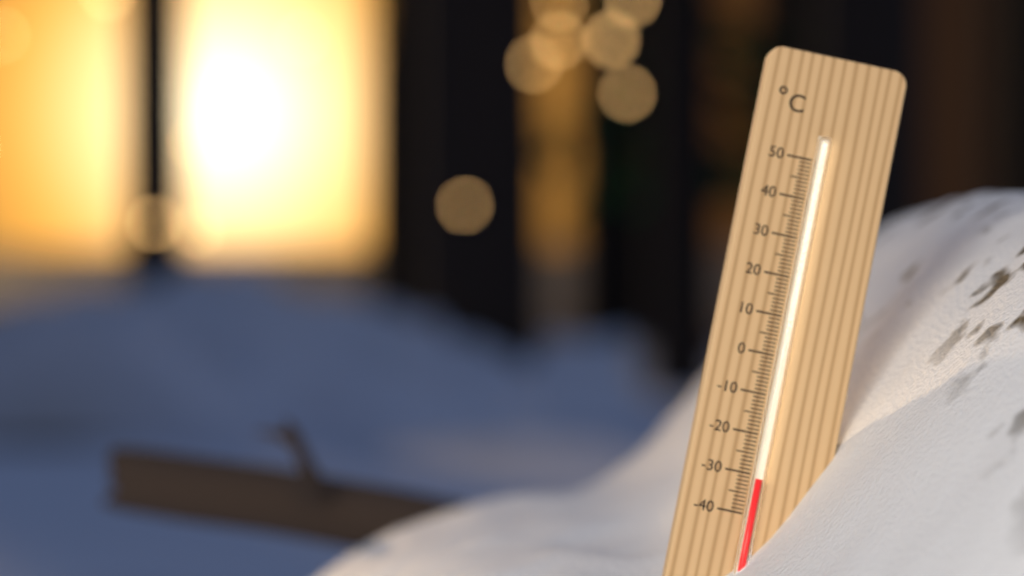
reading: -31 °C
